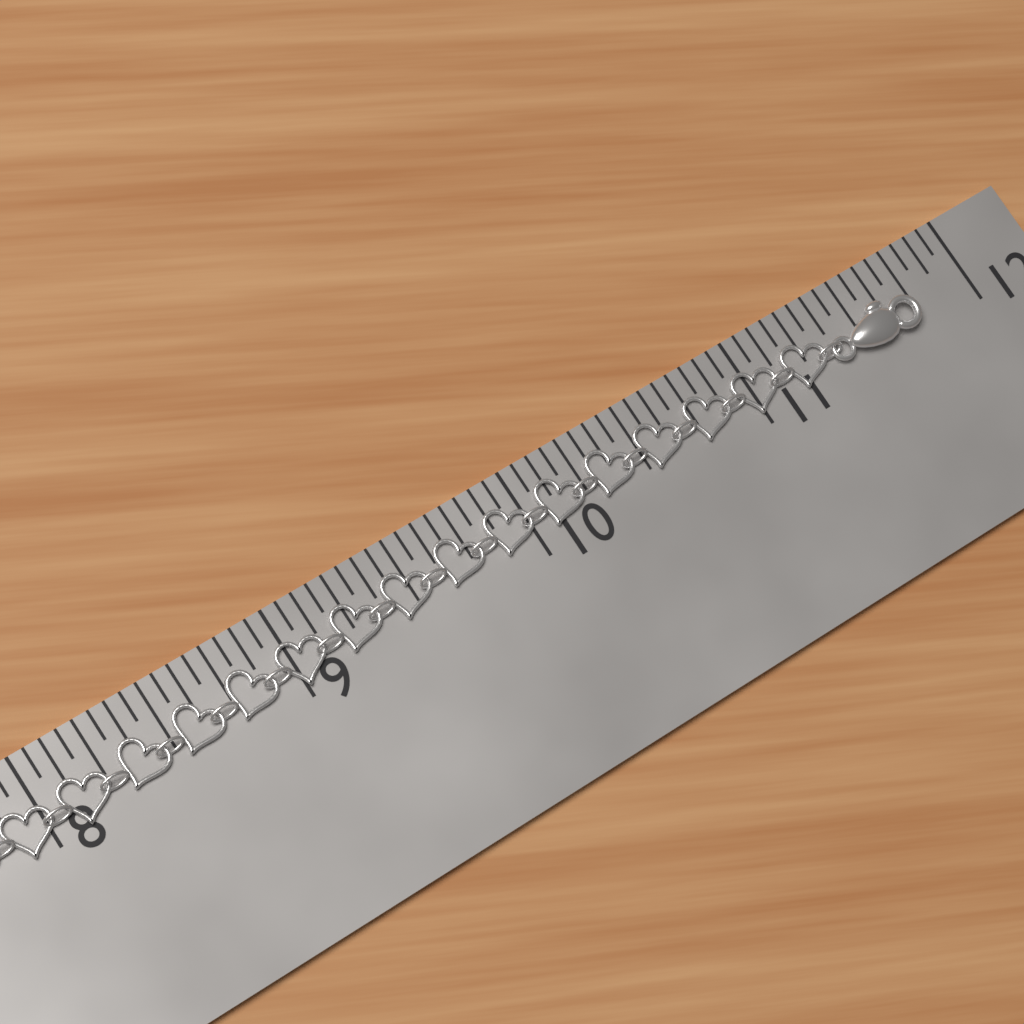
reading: 11.7500 in
